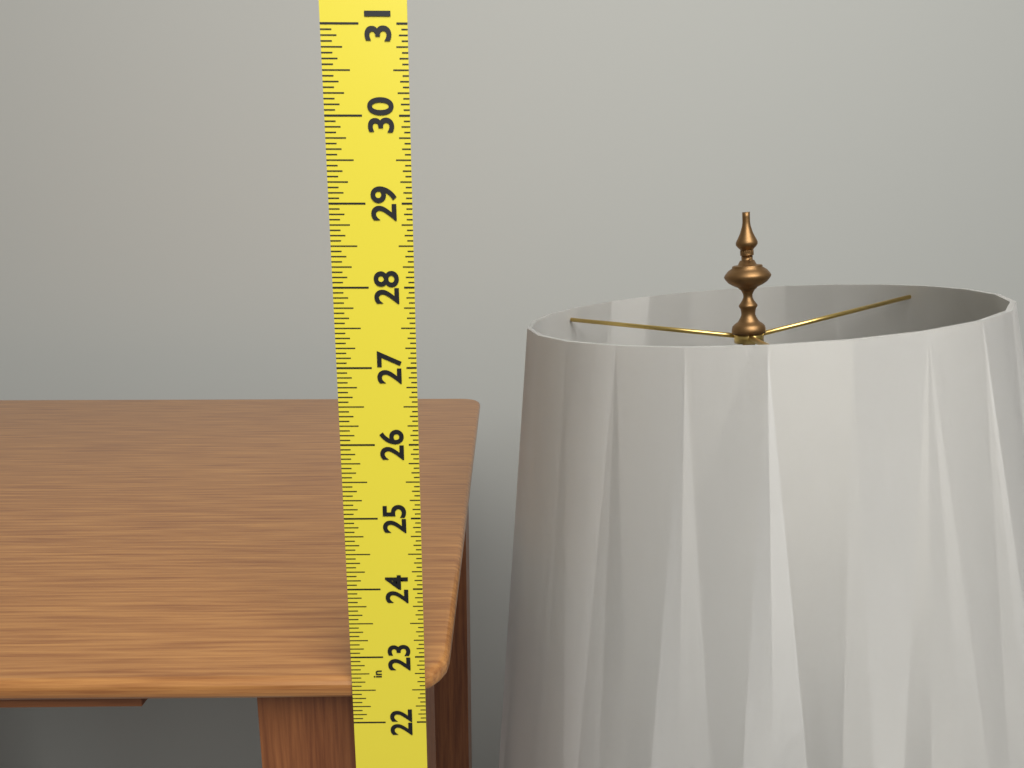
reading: 22.6250 in
